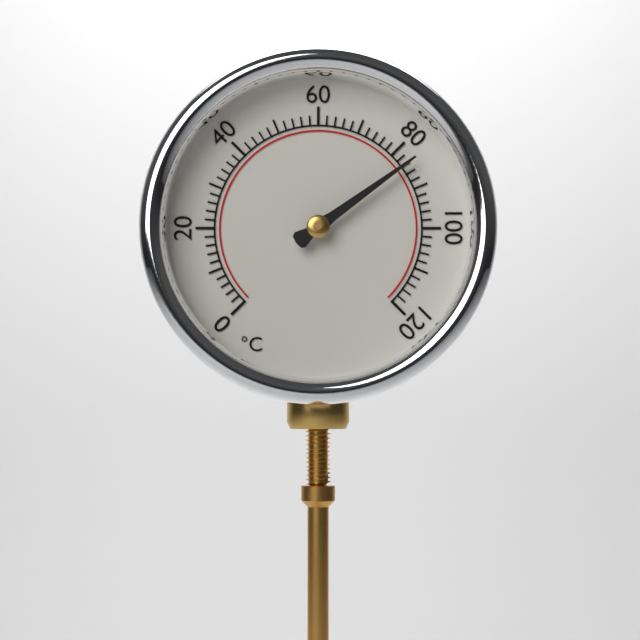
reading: 84 °C
